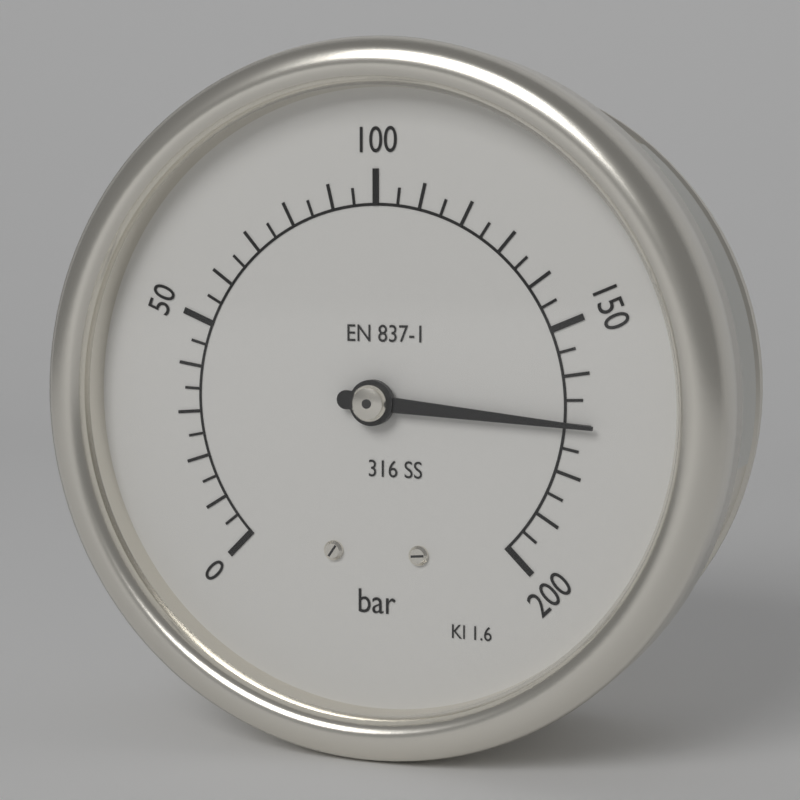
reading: 170 bar
